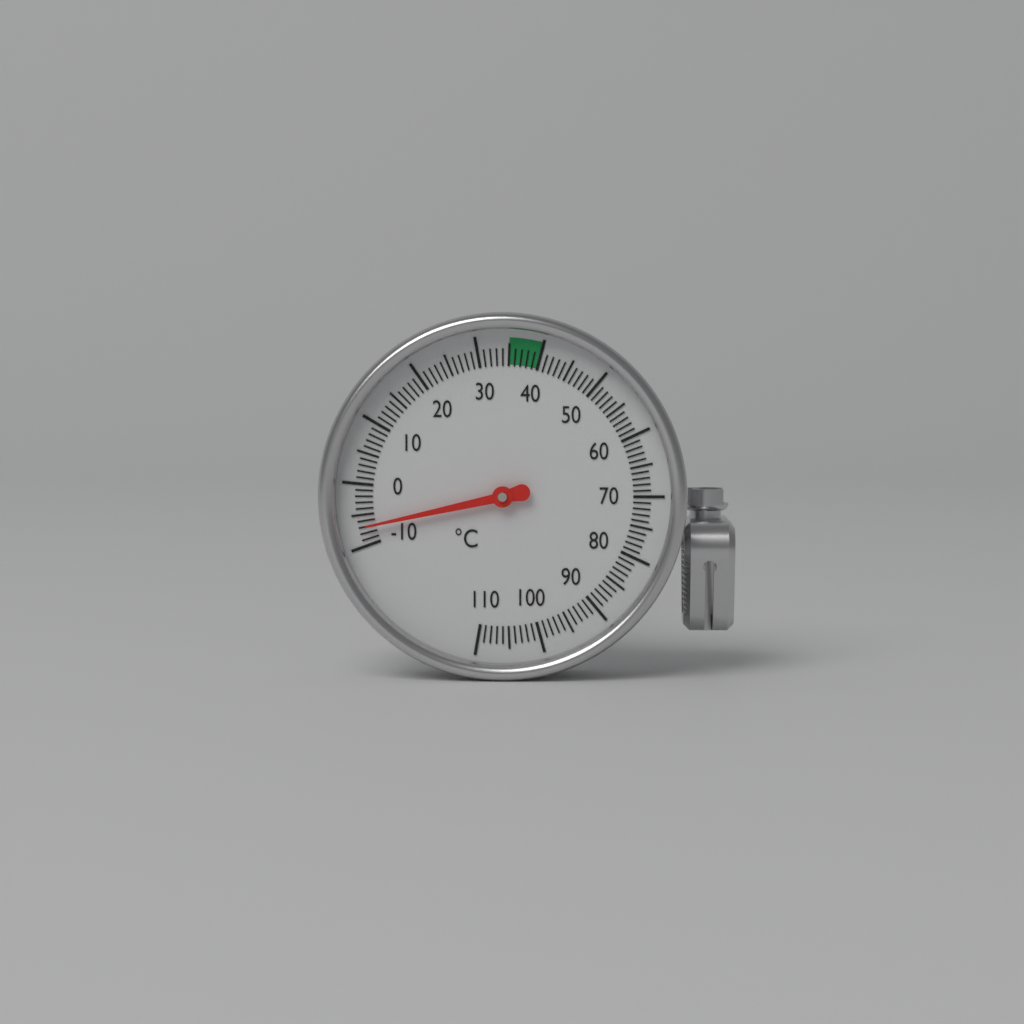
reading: -7 °C
